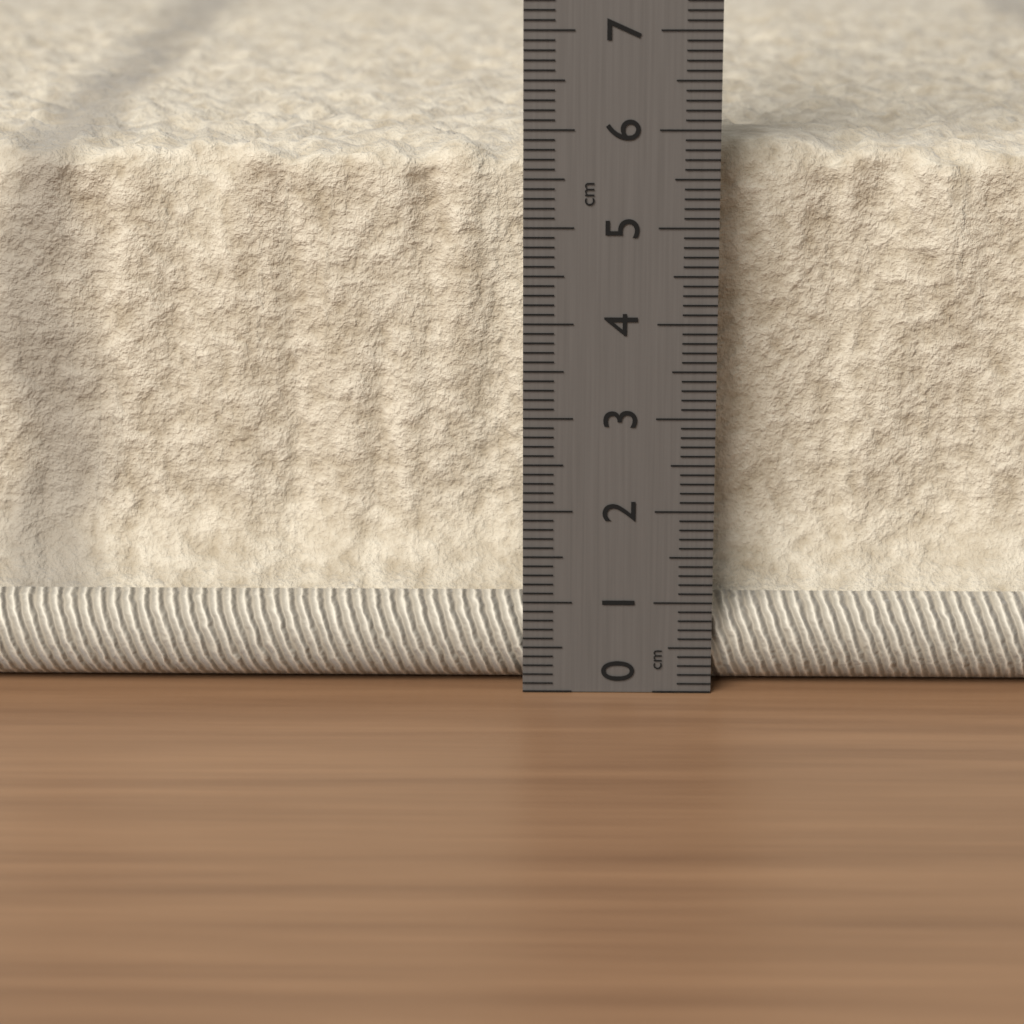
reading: 5.8 cm
